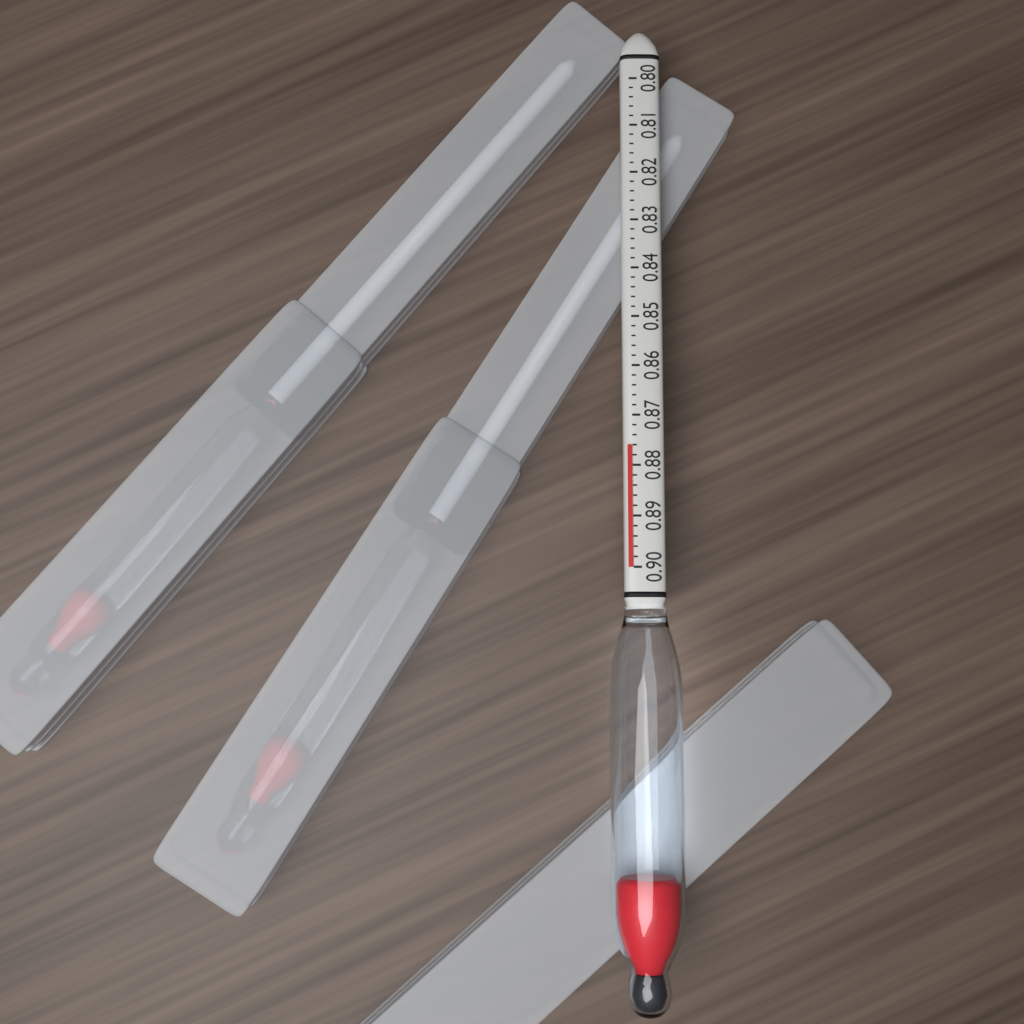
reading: 0.876 (no unit)
